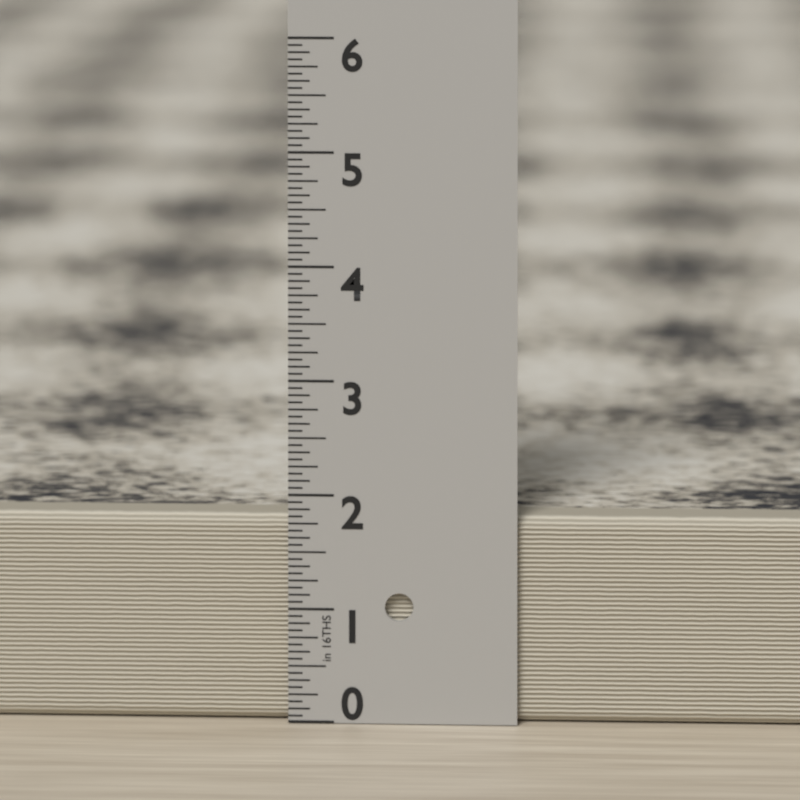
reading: 1.8125 in
